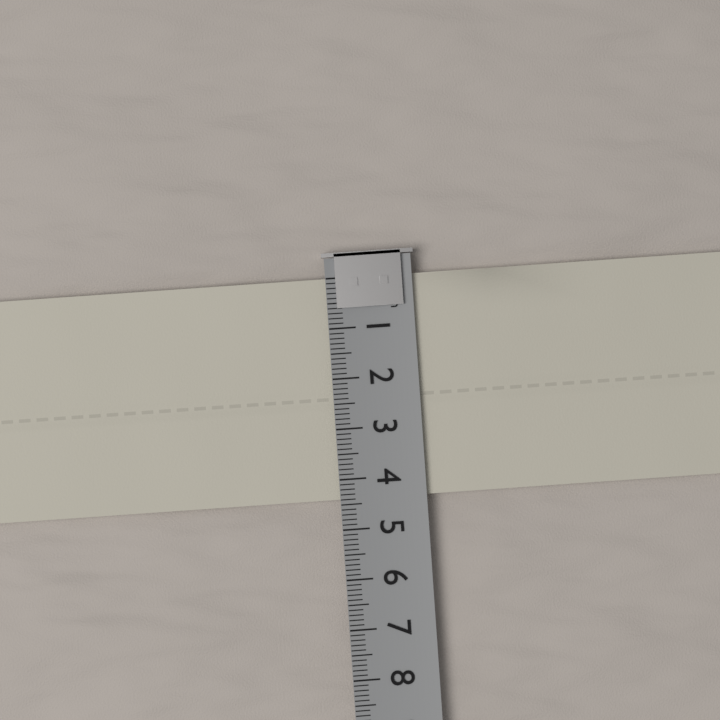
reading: 4.4 cm
